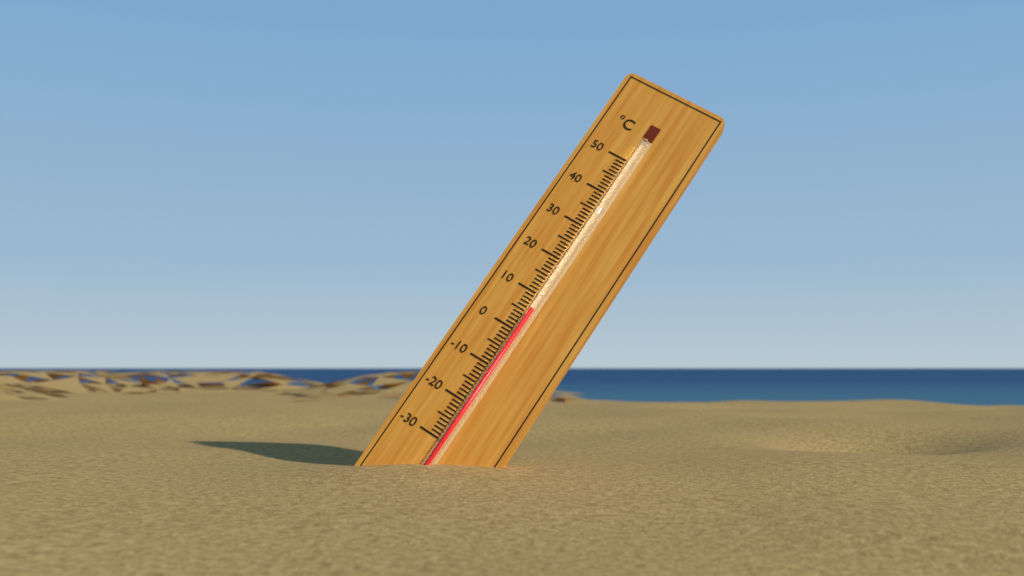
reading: 6 °C
